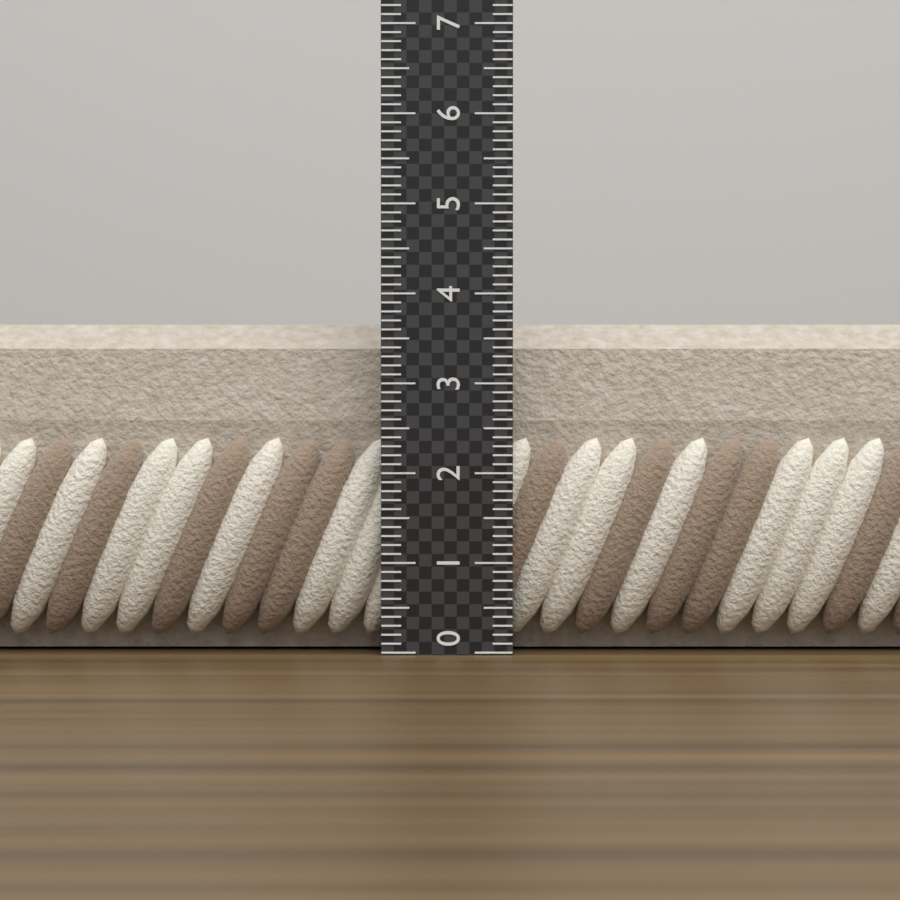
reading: 3.7 (no unit)
